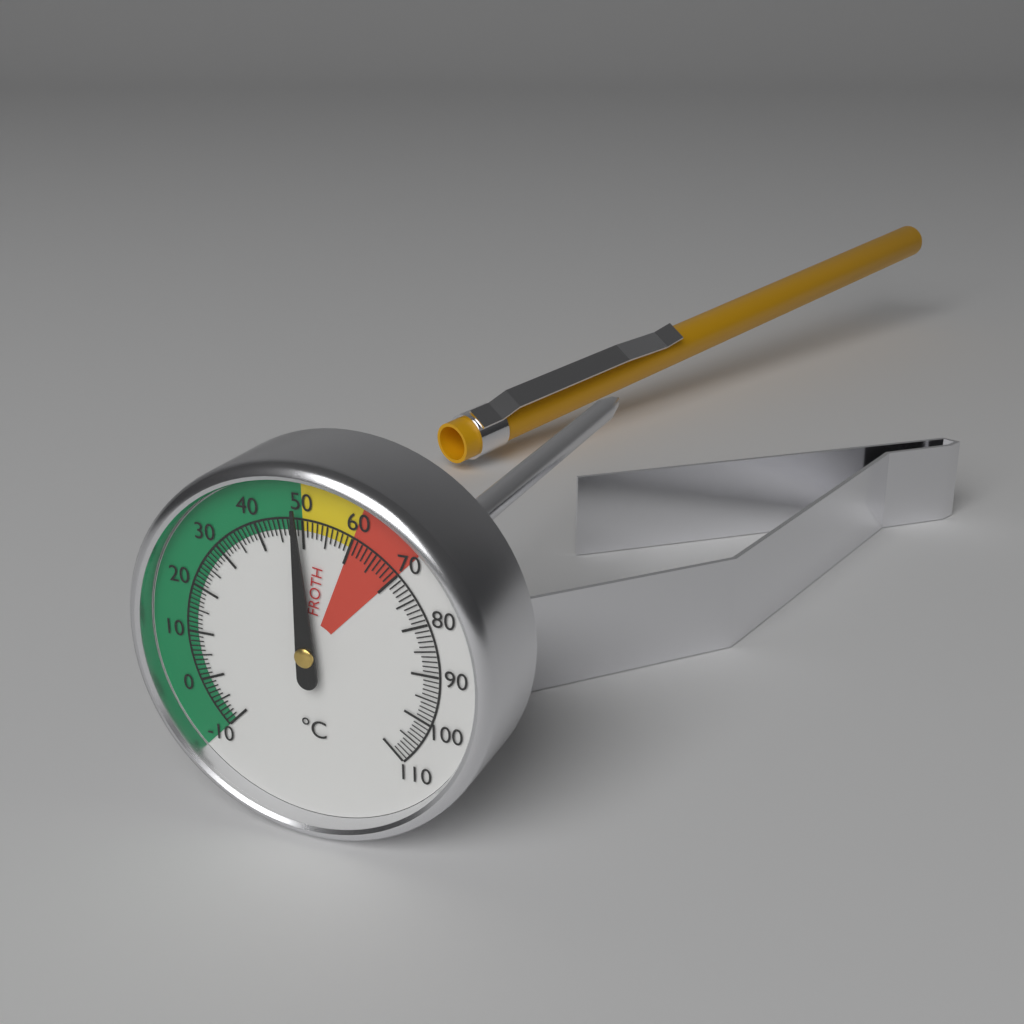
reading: 49 °C
